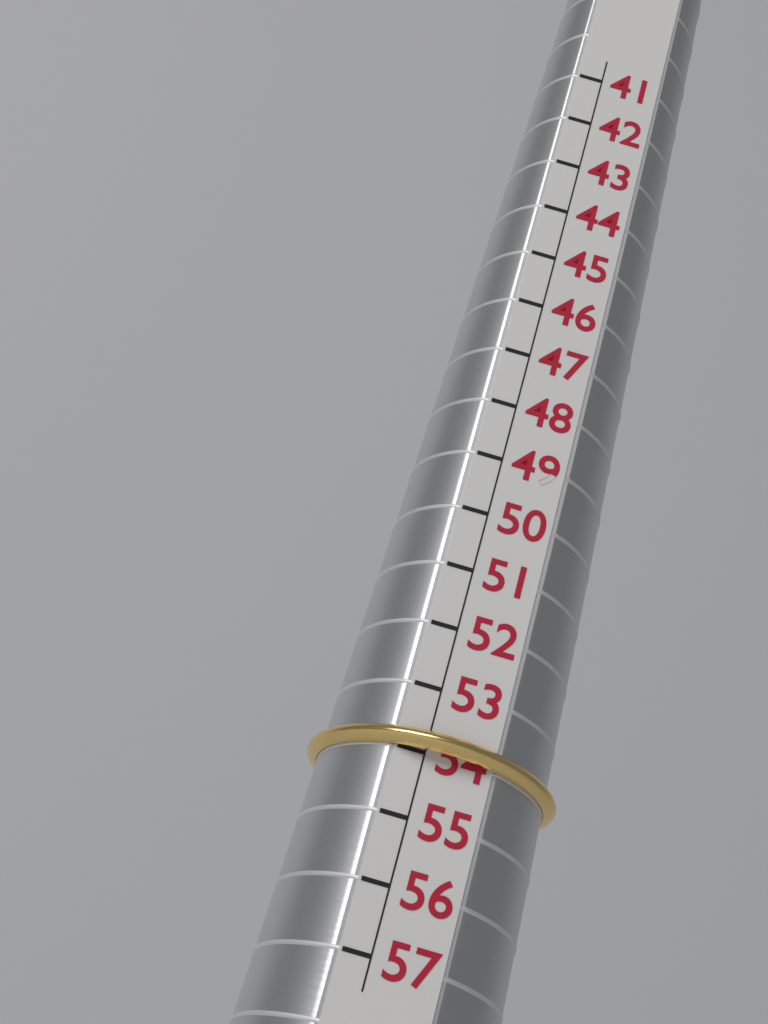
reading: 54 (no unit)
